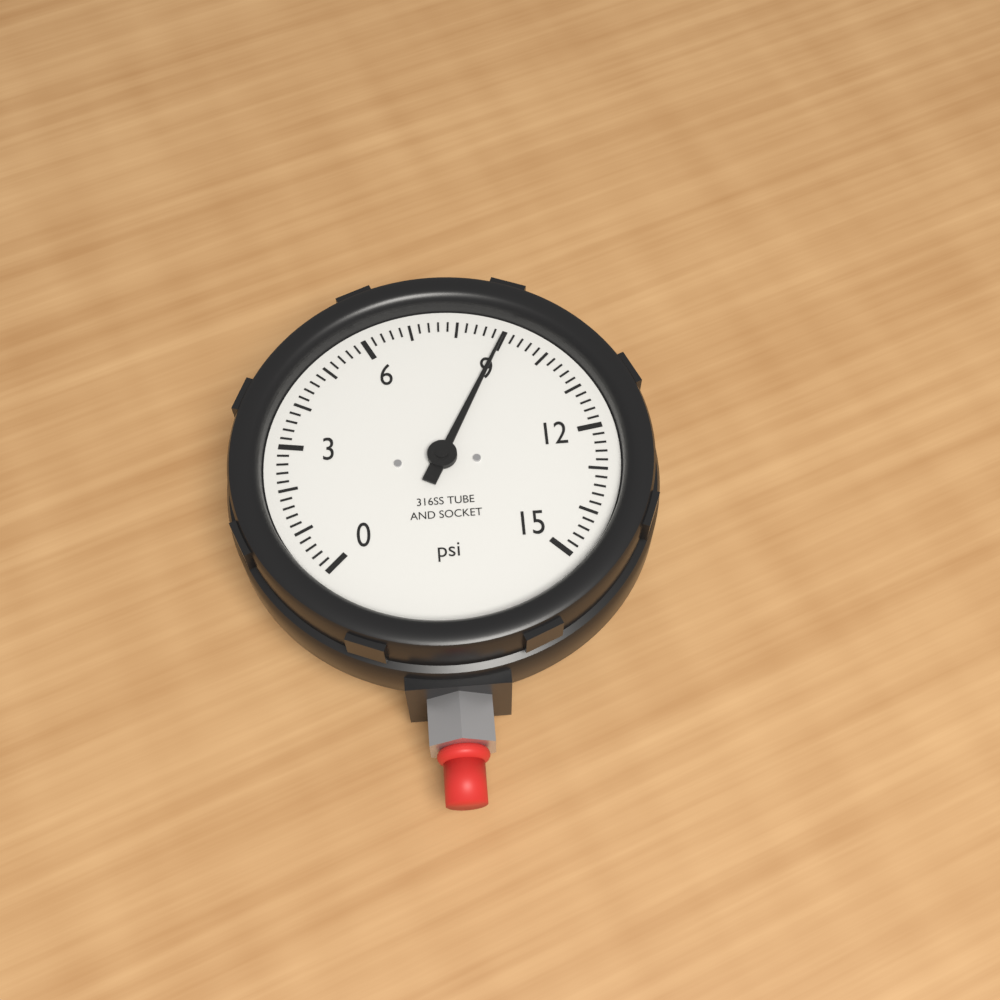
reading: 9.0 psi
